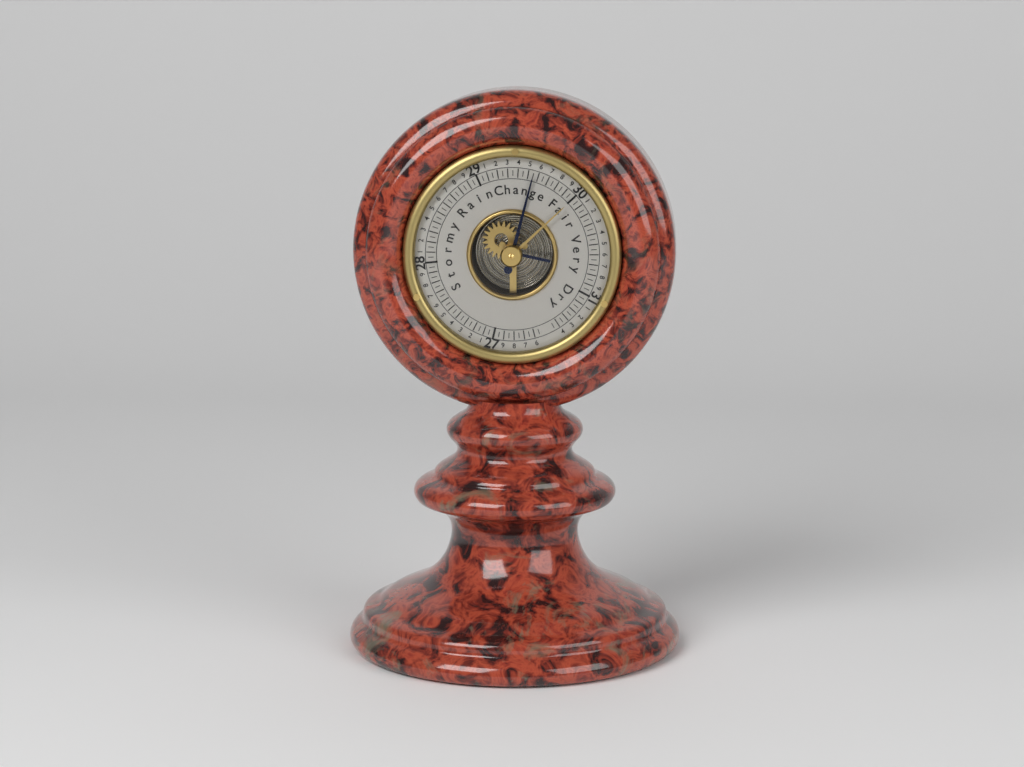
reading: 29.55 (no unit)
